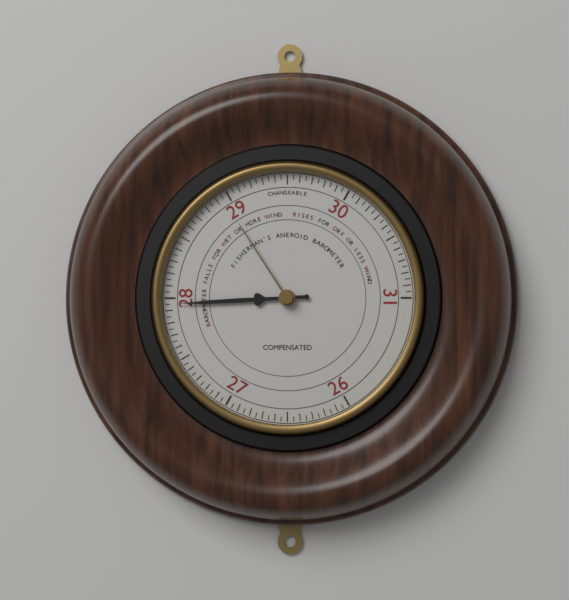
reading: 27.95 (no unit)
